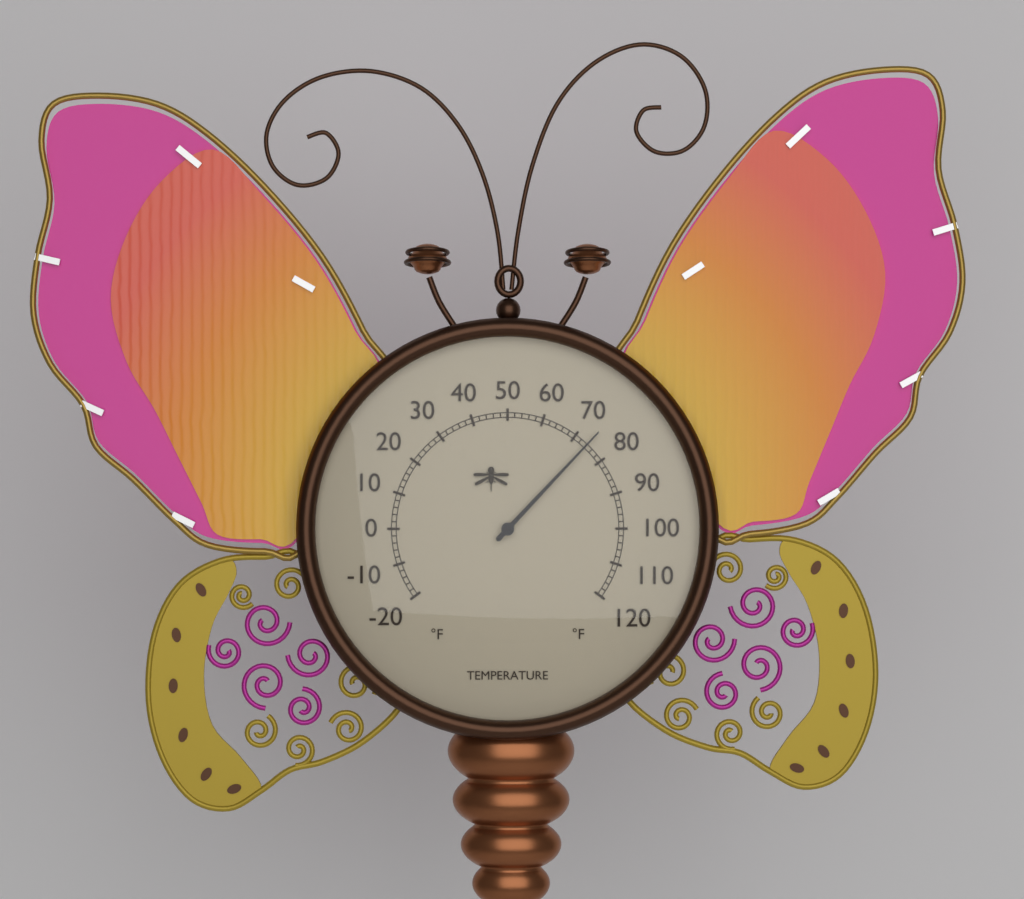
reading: 74 °F
